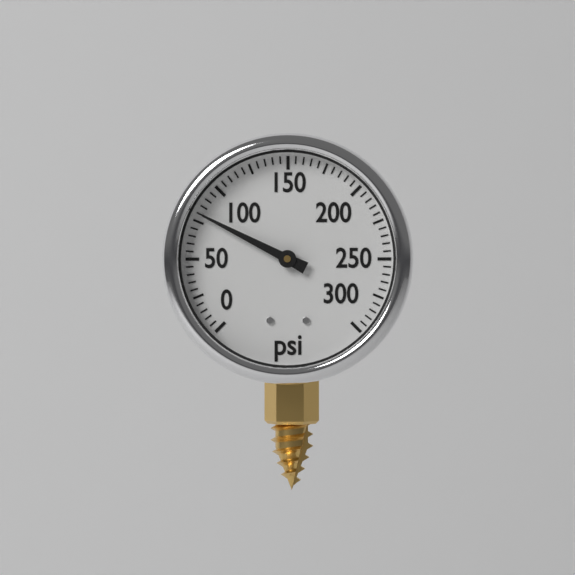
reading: 80 psi
